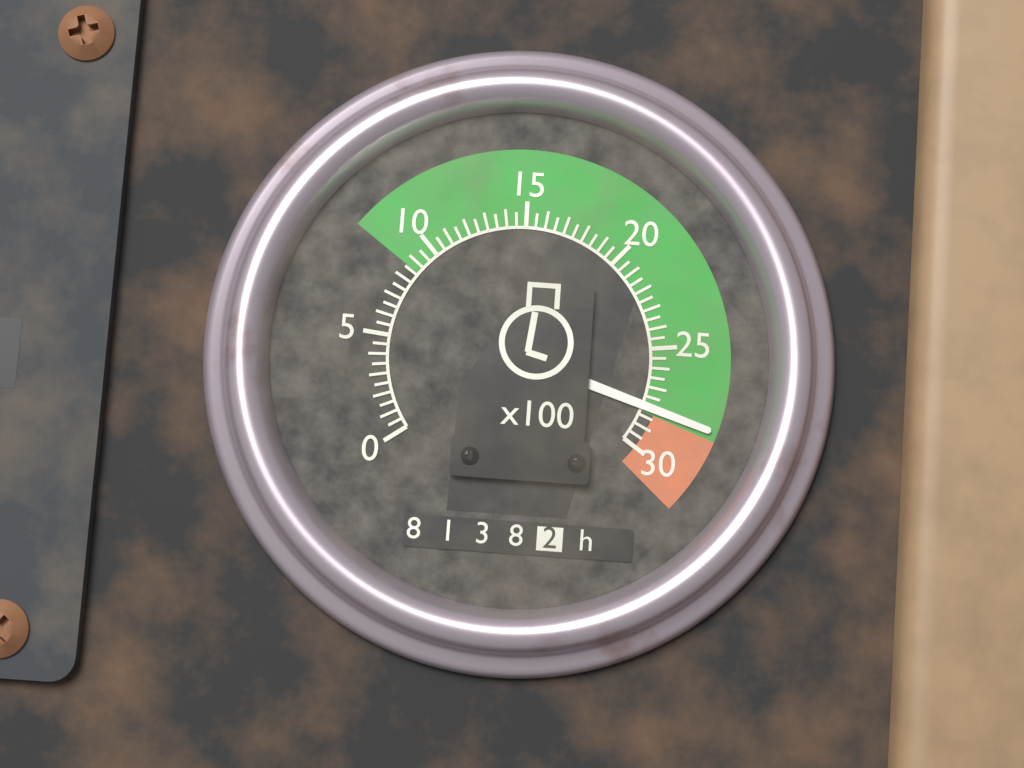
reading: 28.0 x100 rpm
